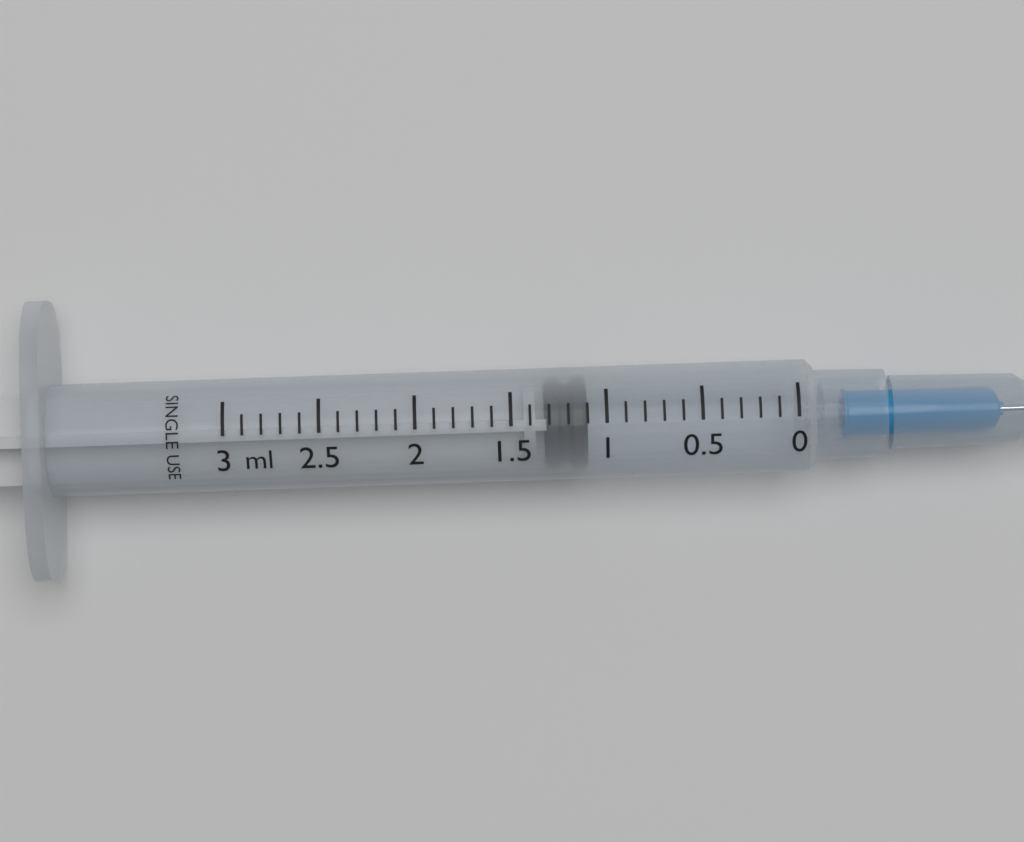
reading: 1.1 ml
